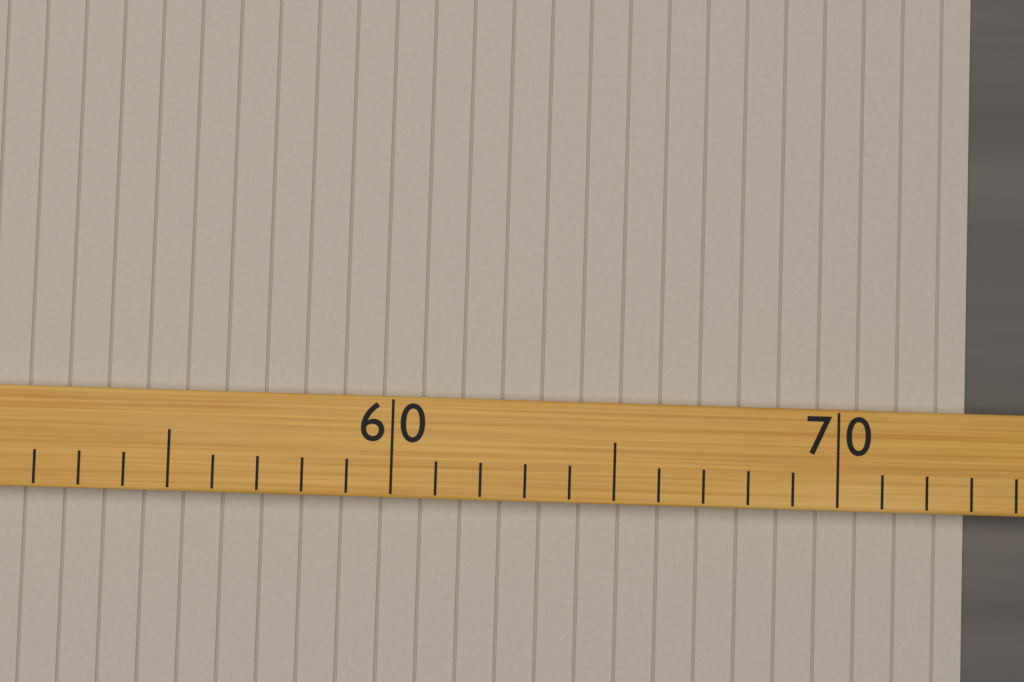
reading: 73 (no unit)
